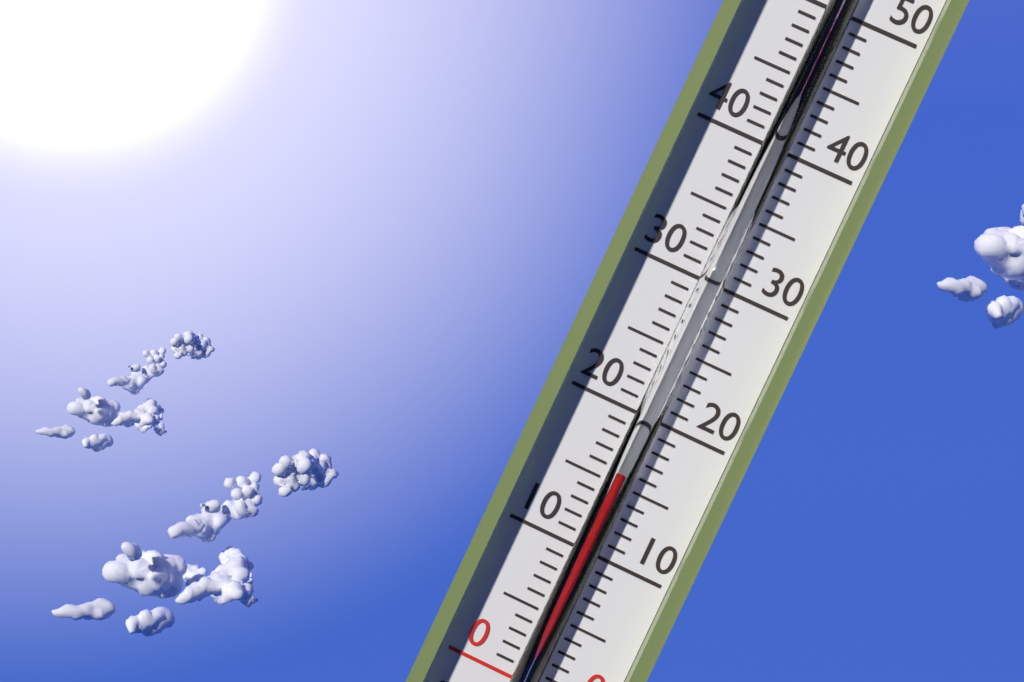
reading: 16 °C
